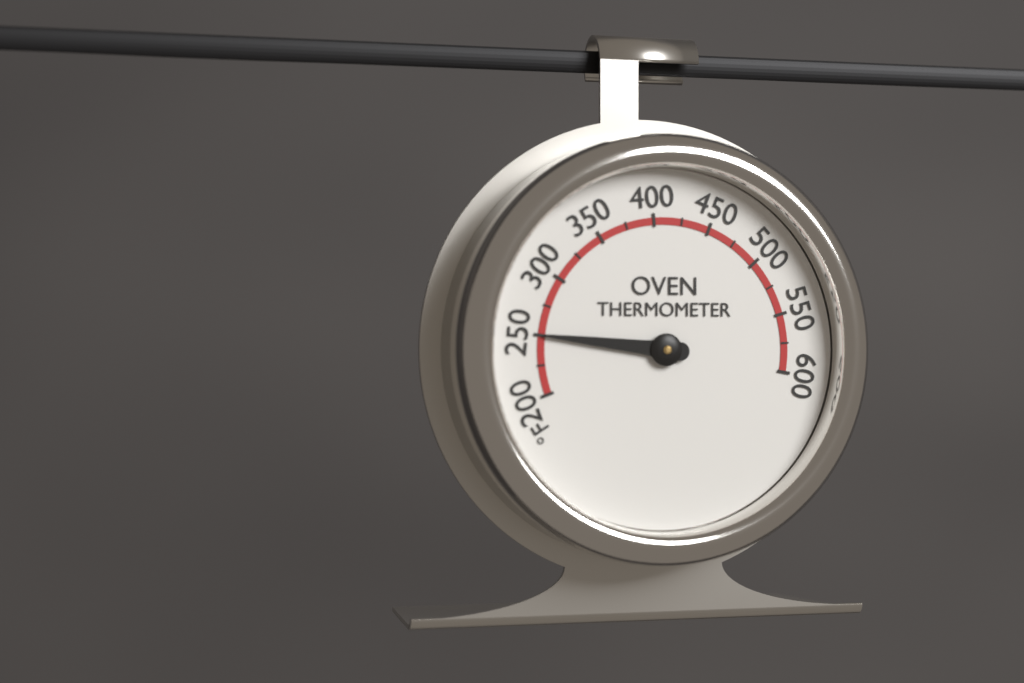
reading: 250 °F
